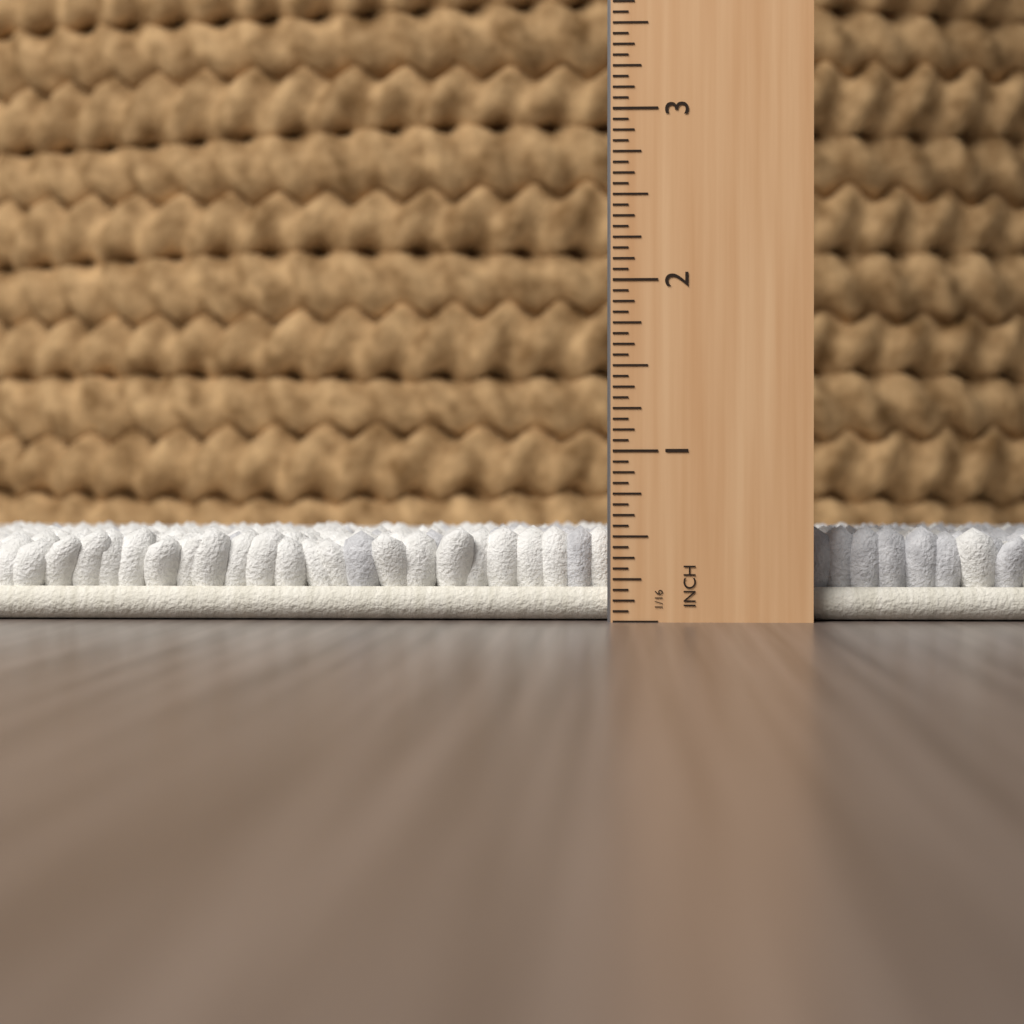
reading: 0.5625 in
